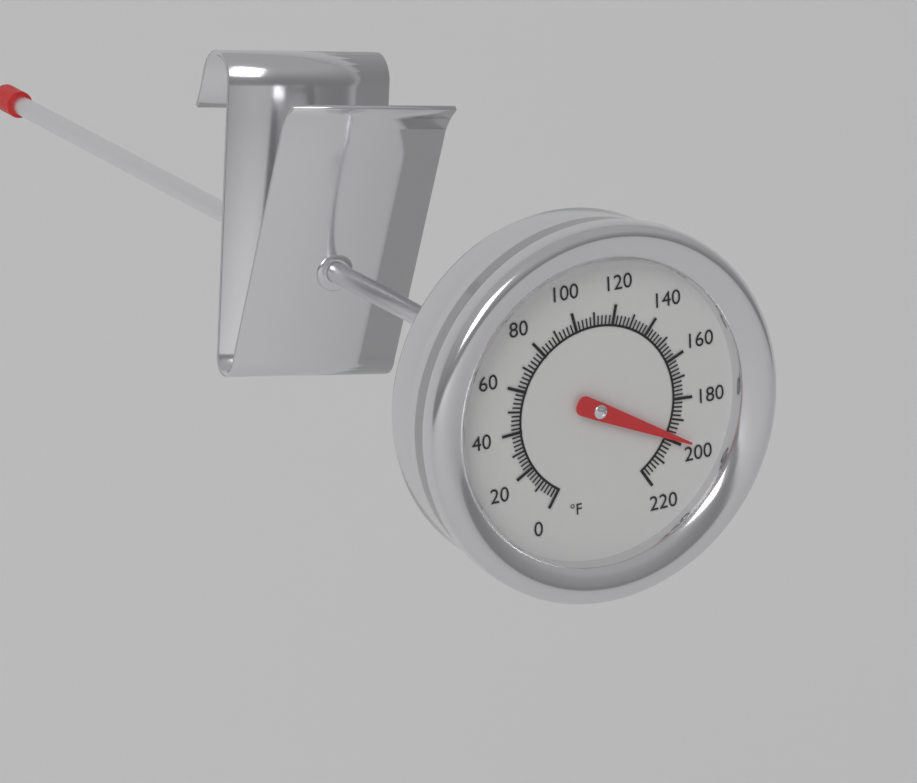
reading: 198 °F
